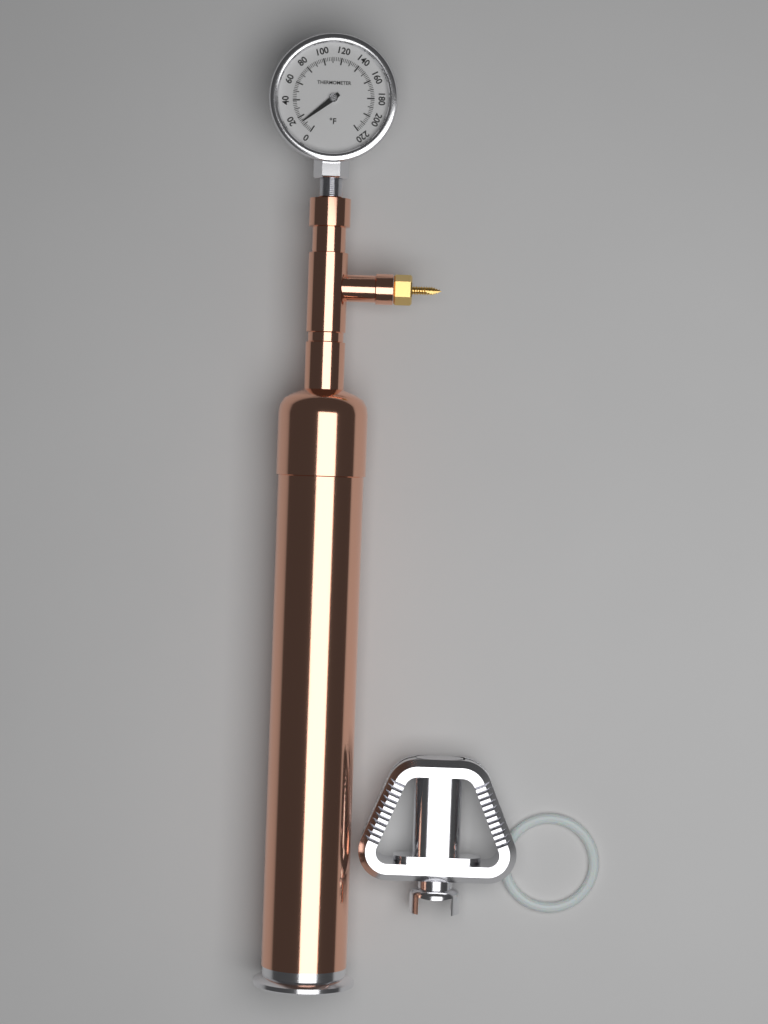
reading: 14 °F
